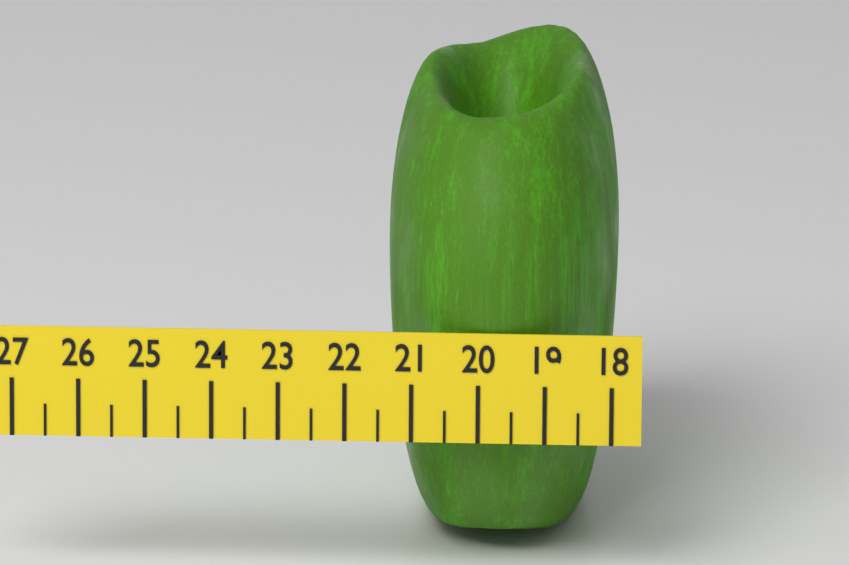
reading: 21.5 (no unit)
